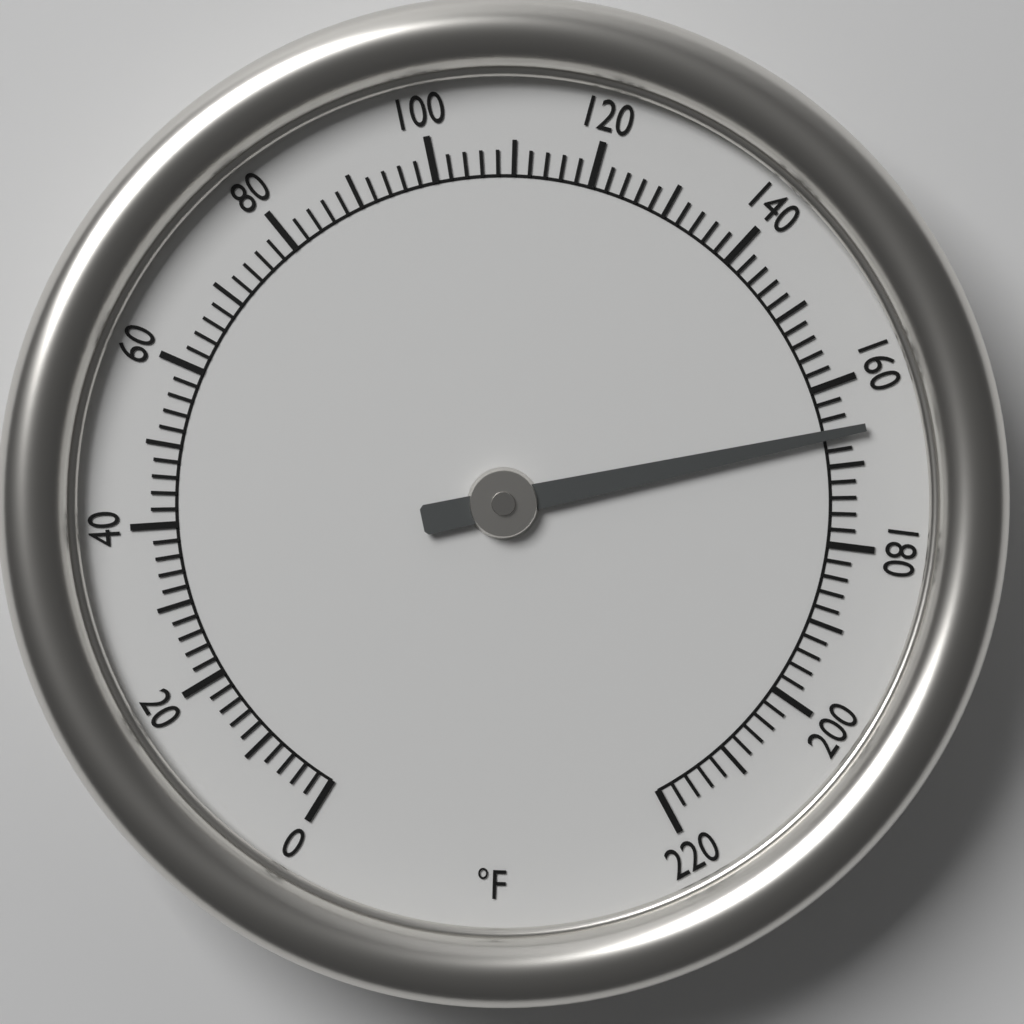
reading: 166 °F
